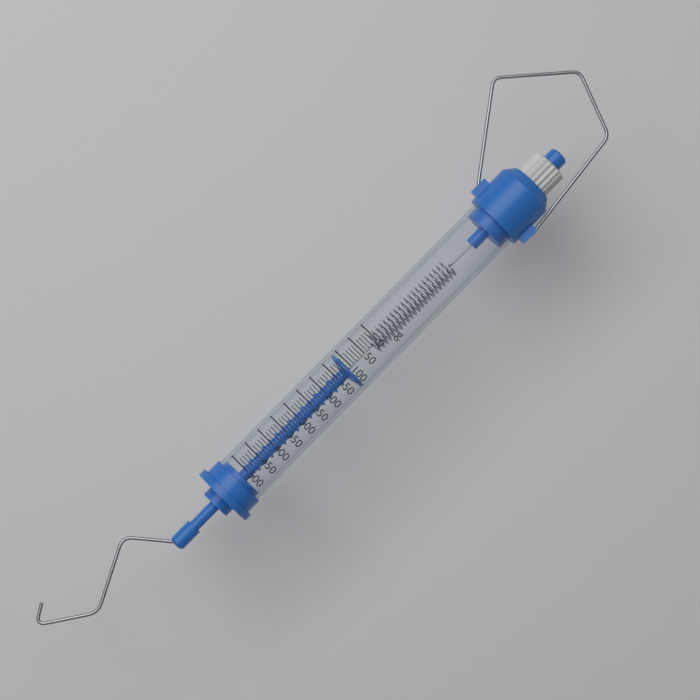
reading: 110 g
